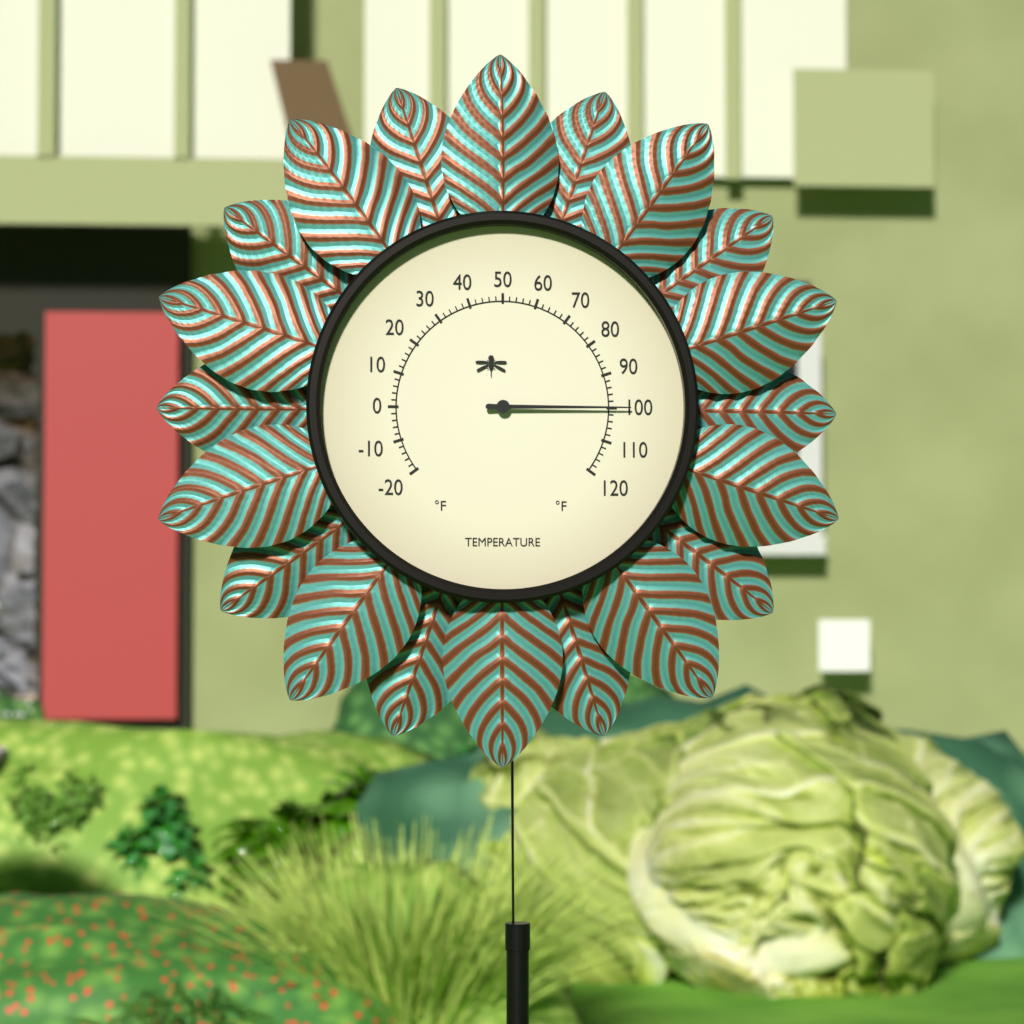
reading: 100 °F
